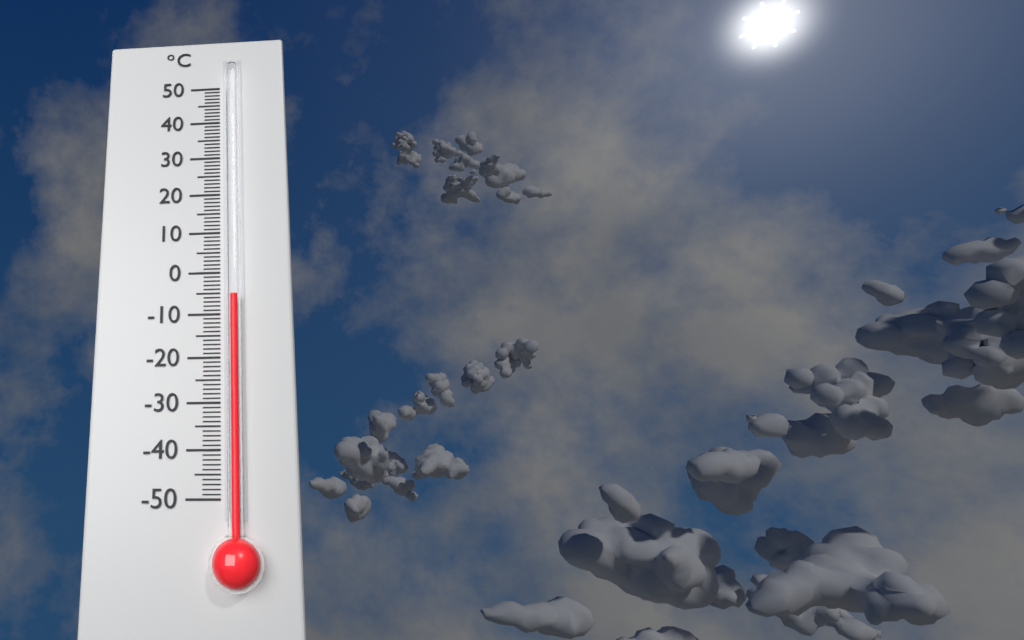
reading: -6 °C
